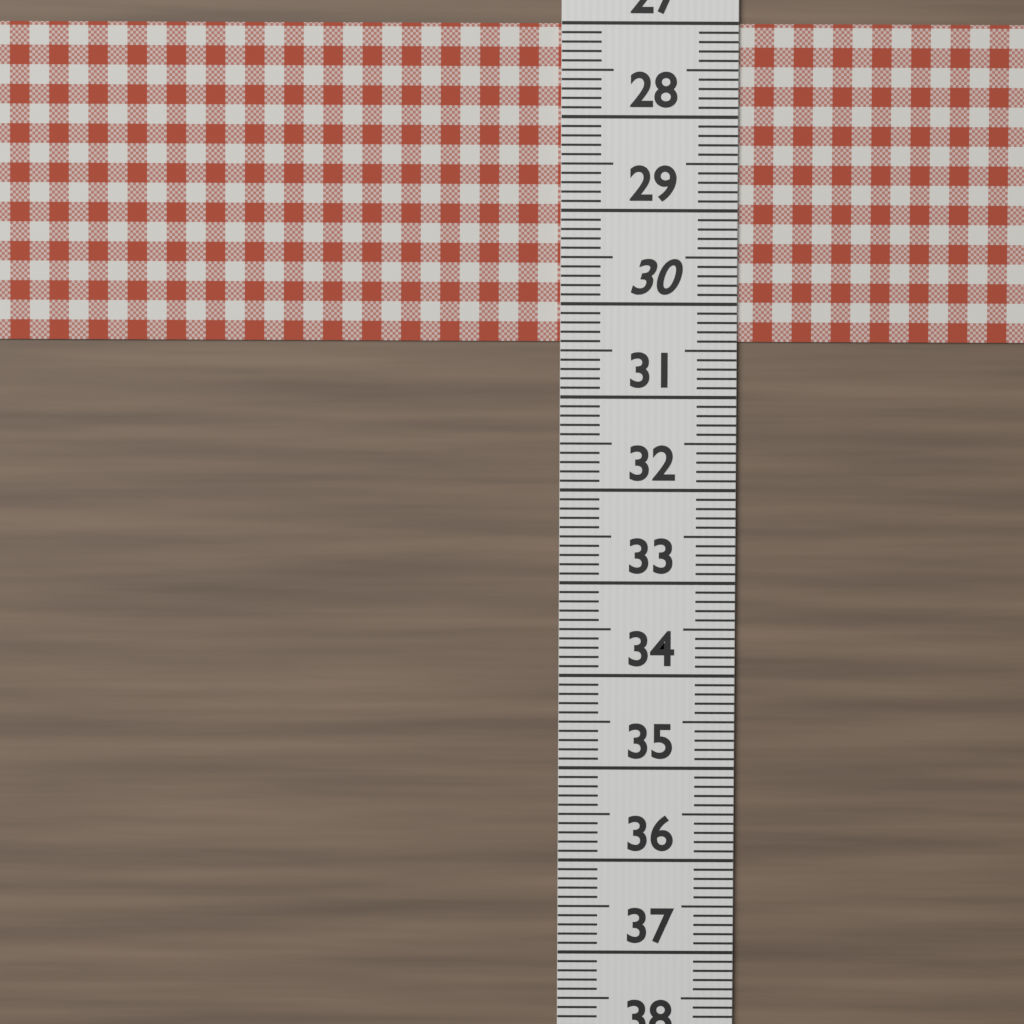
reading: 30.4 (no unit)
